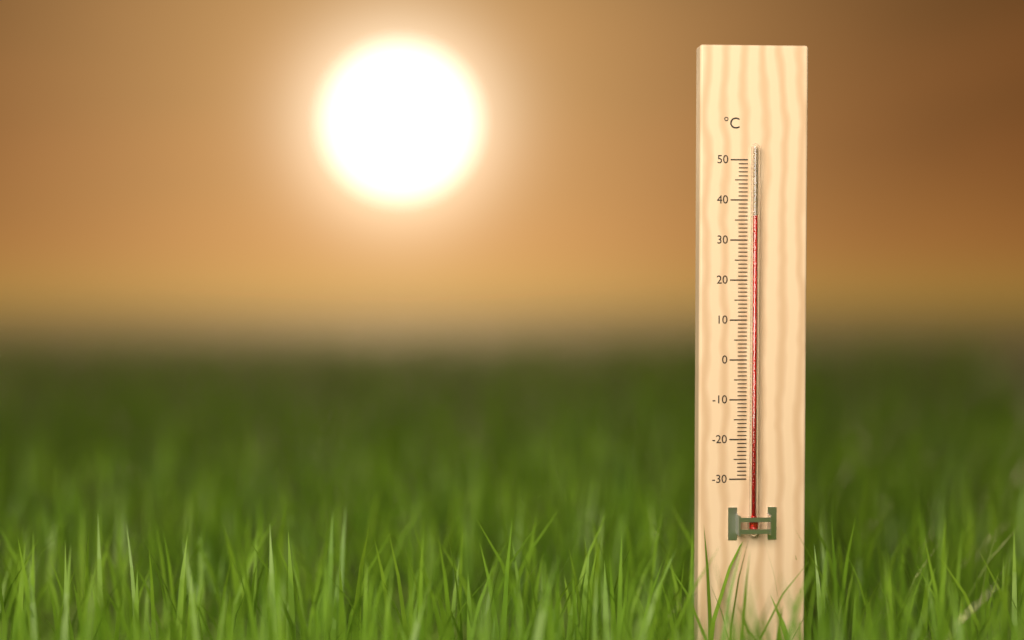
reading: 36 °C
